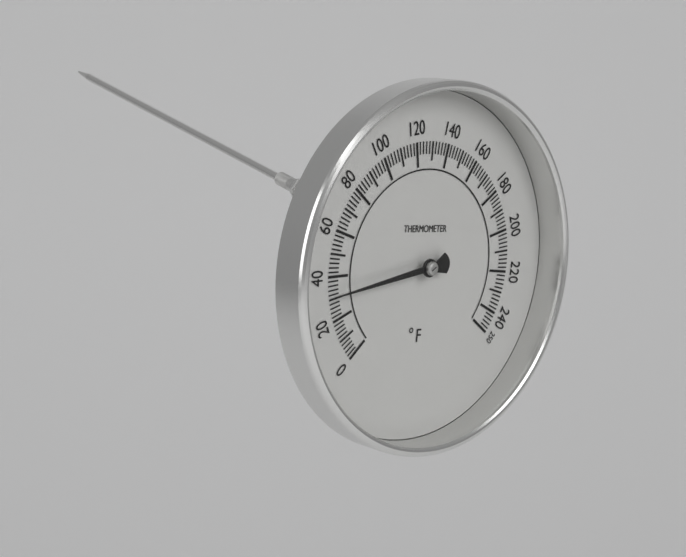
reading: 32 °F
